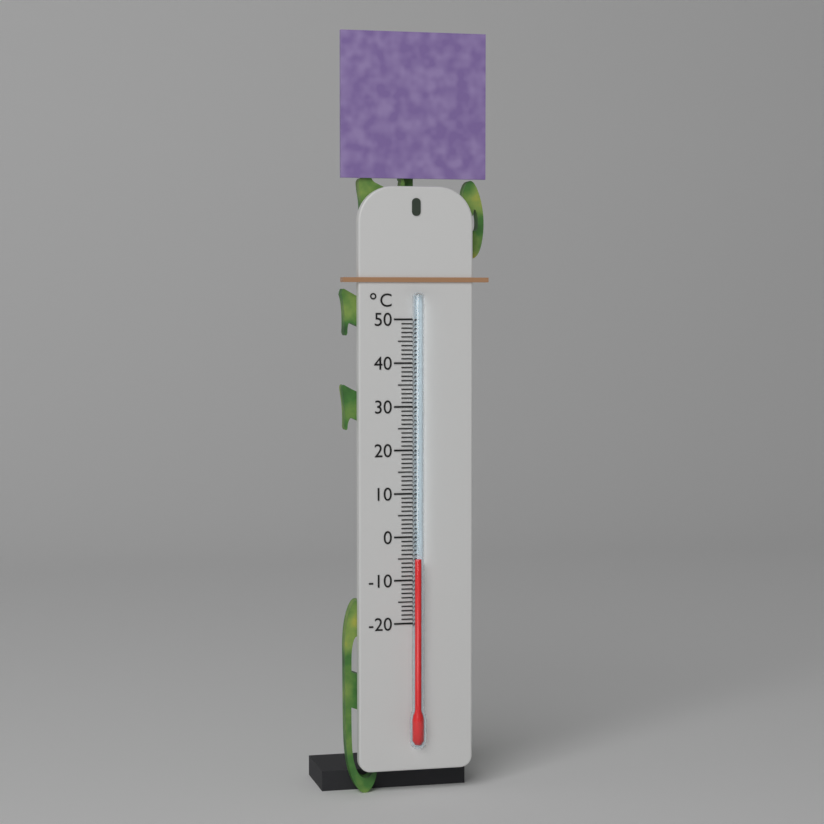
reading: -5 °C
